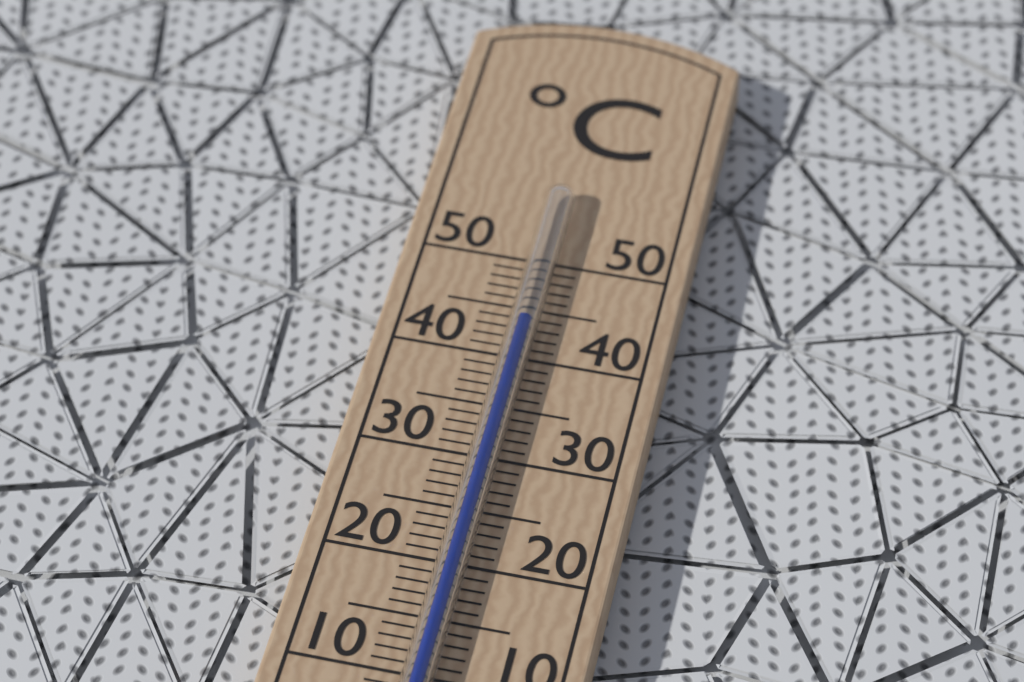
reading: 43 °C
